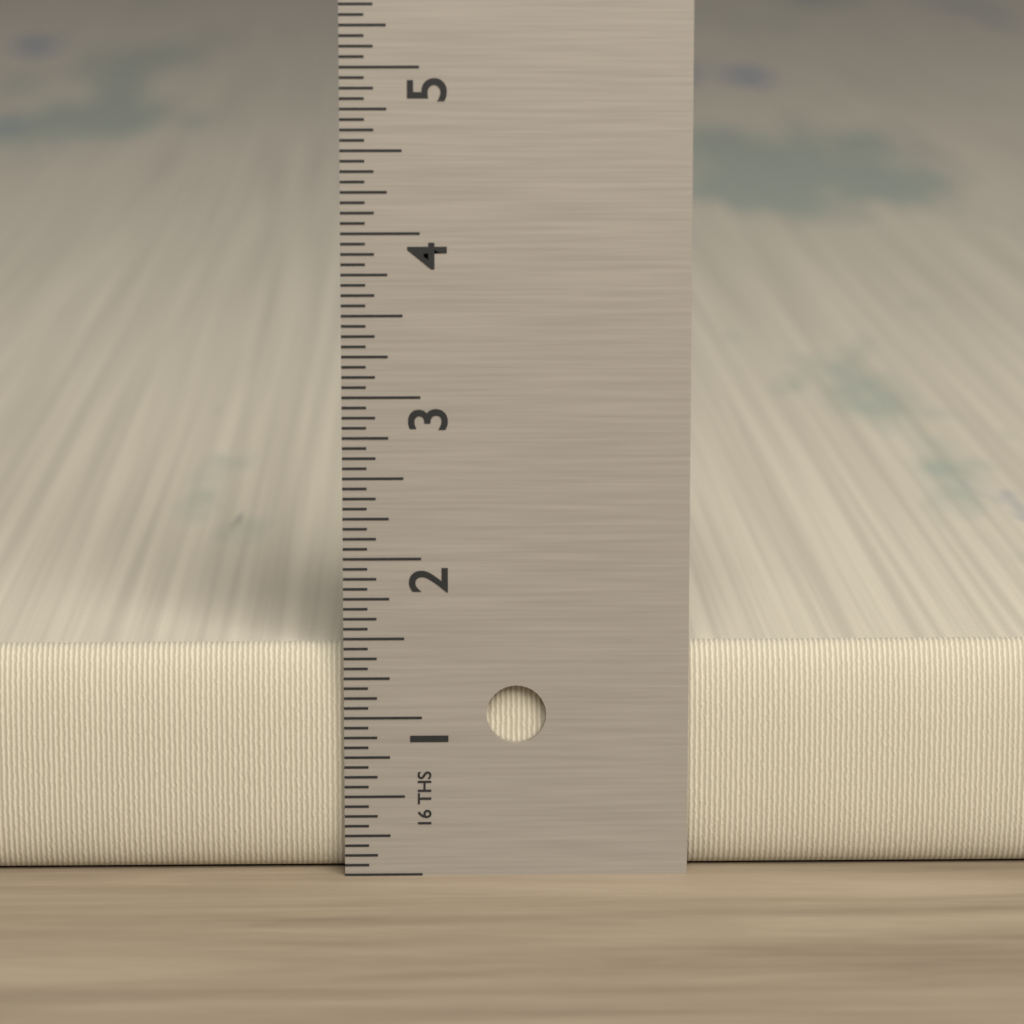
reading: 1.4375 in
